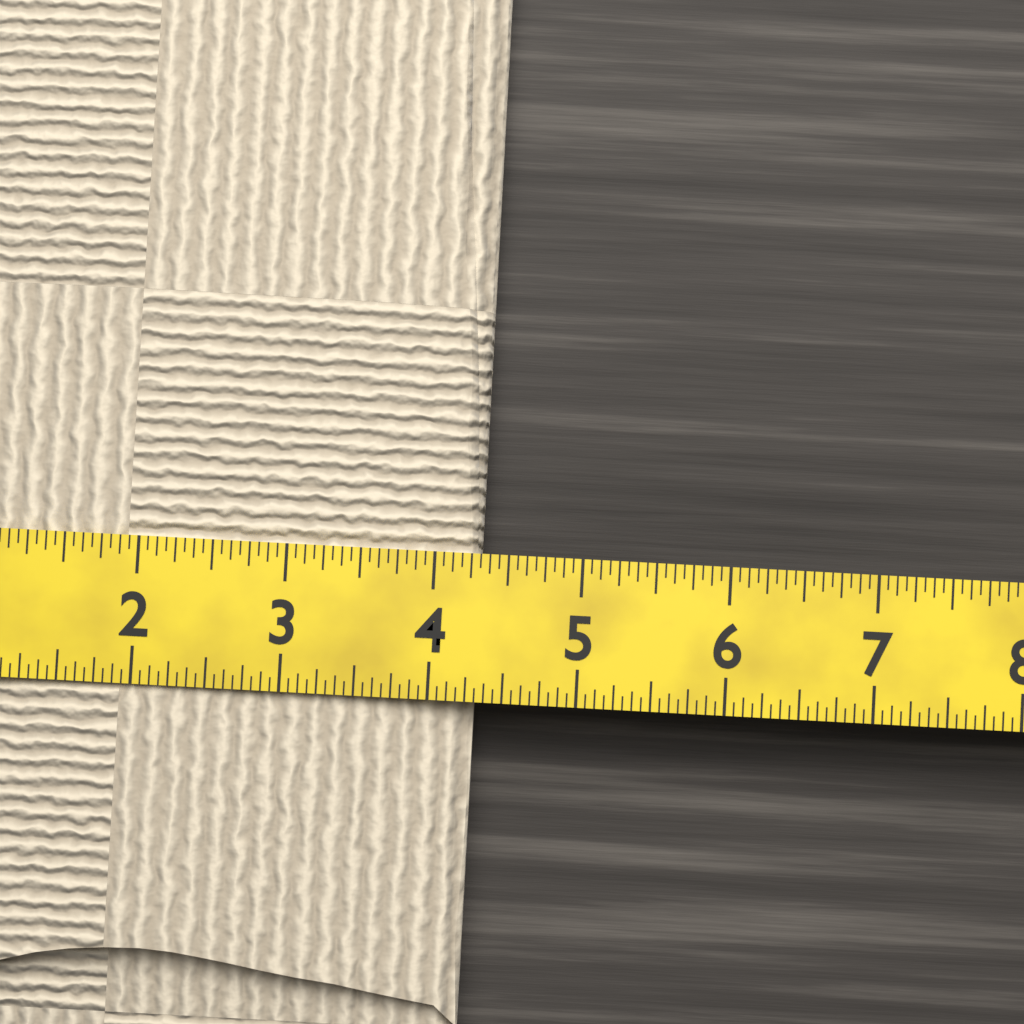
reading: 4.3125 (no unit)
